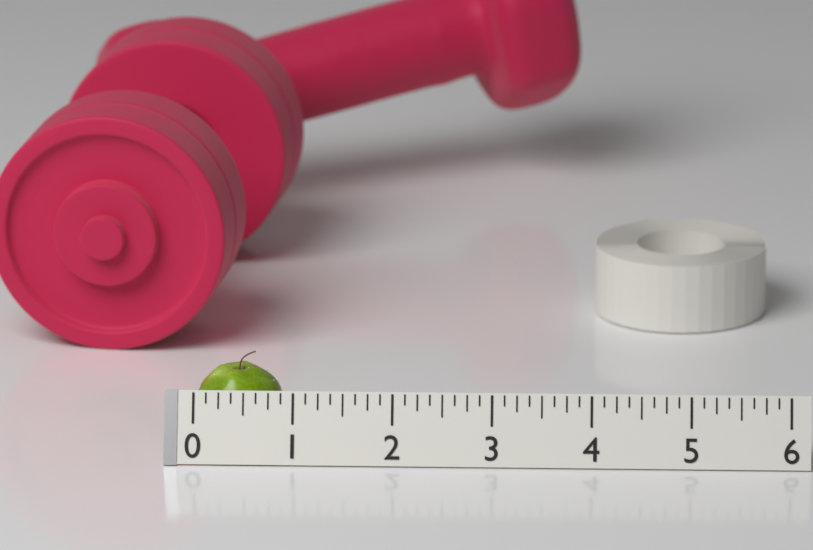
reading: 0.875 (no unit)
